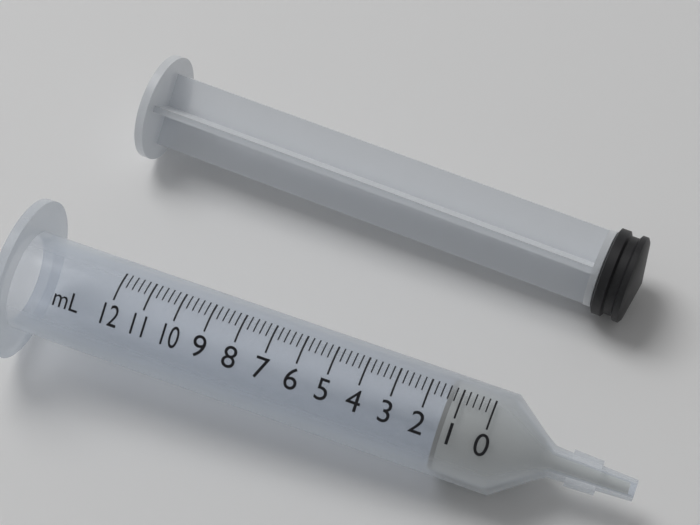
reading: 1.4 ml
